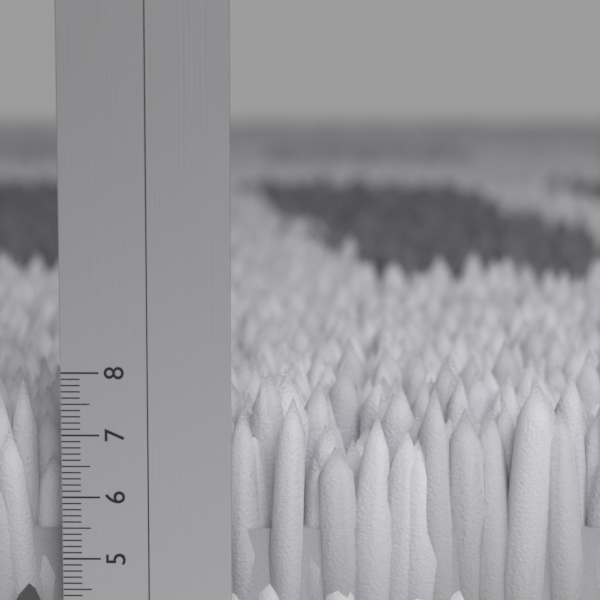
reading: 7.9 cm
